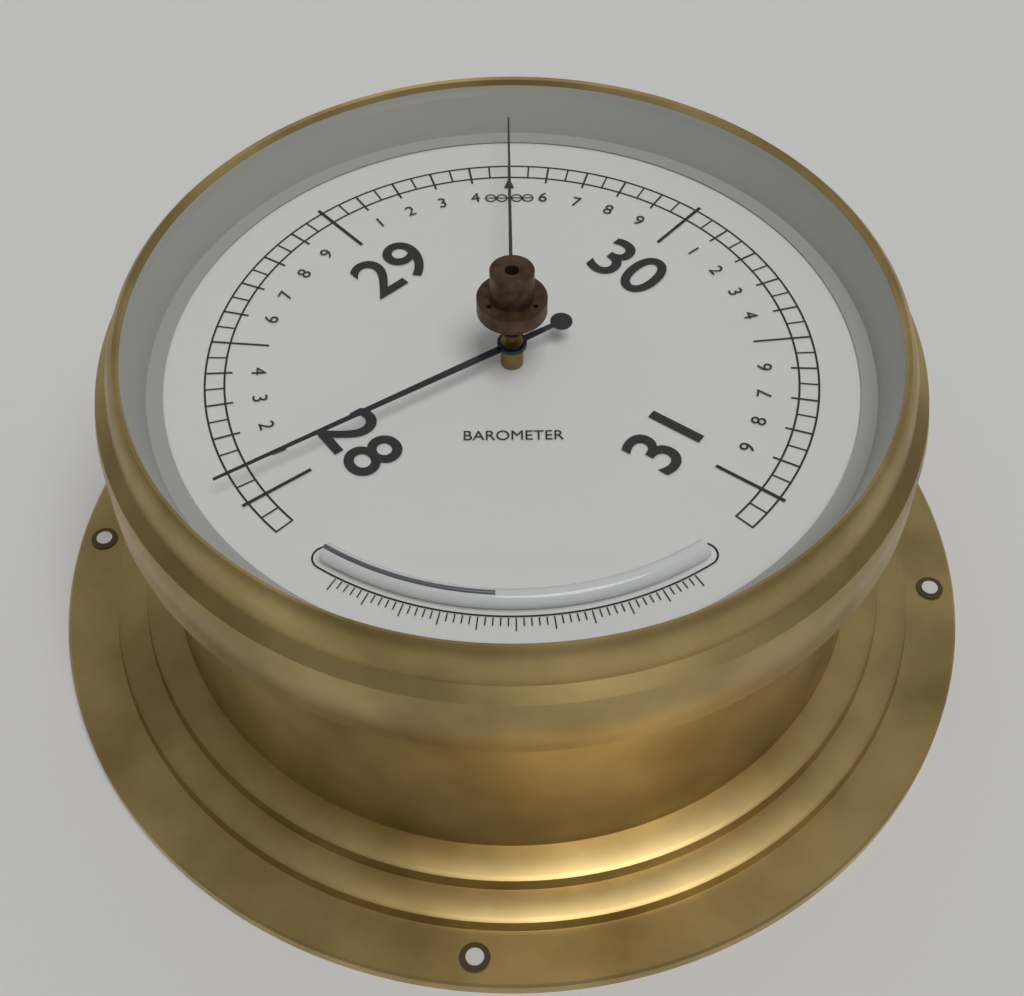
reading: 28.05 (no unit)
